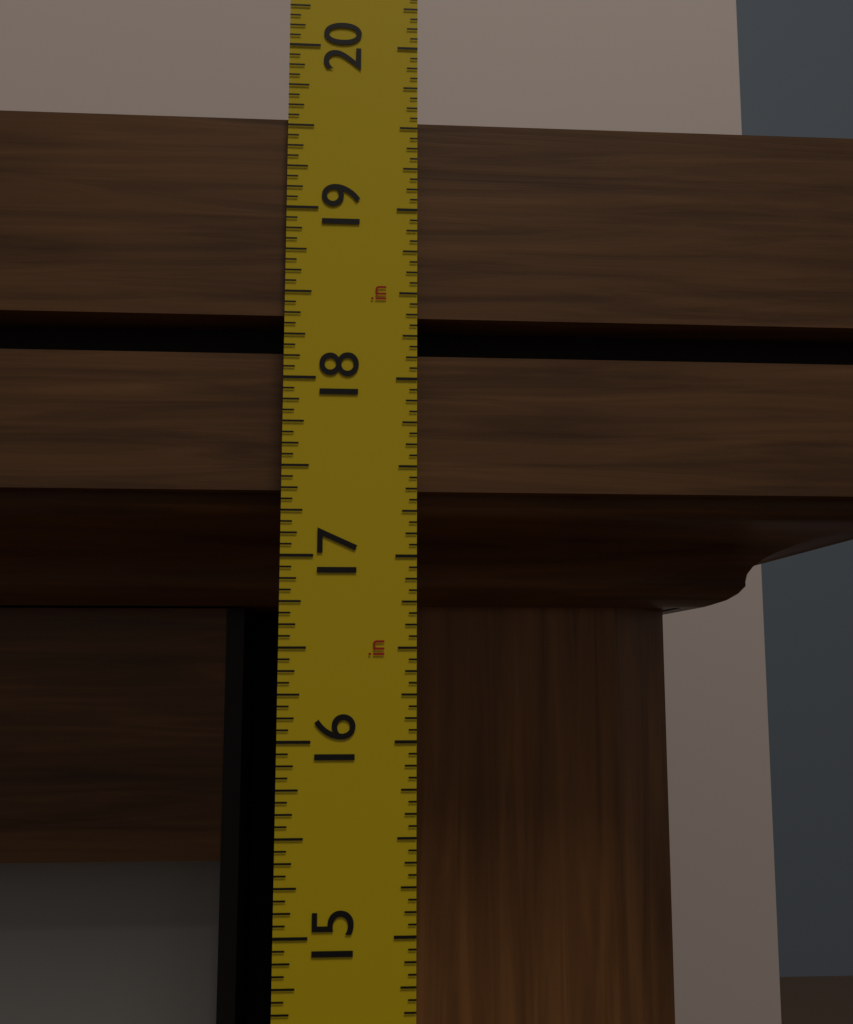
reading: 19.5625 in
